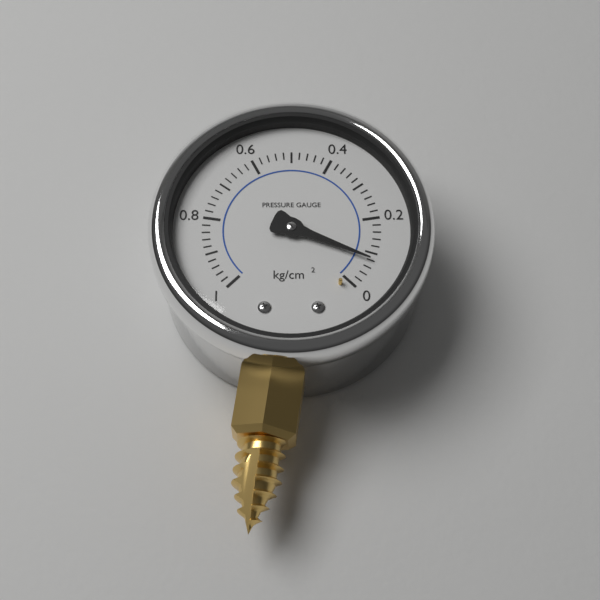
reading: 0.08 kg/cm²
